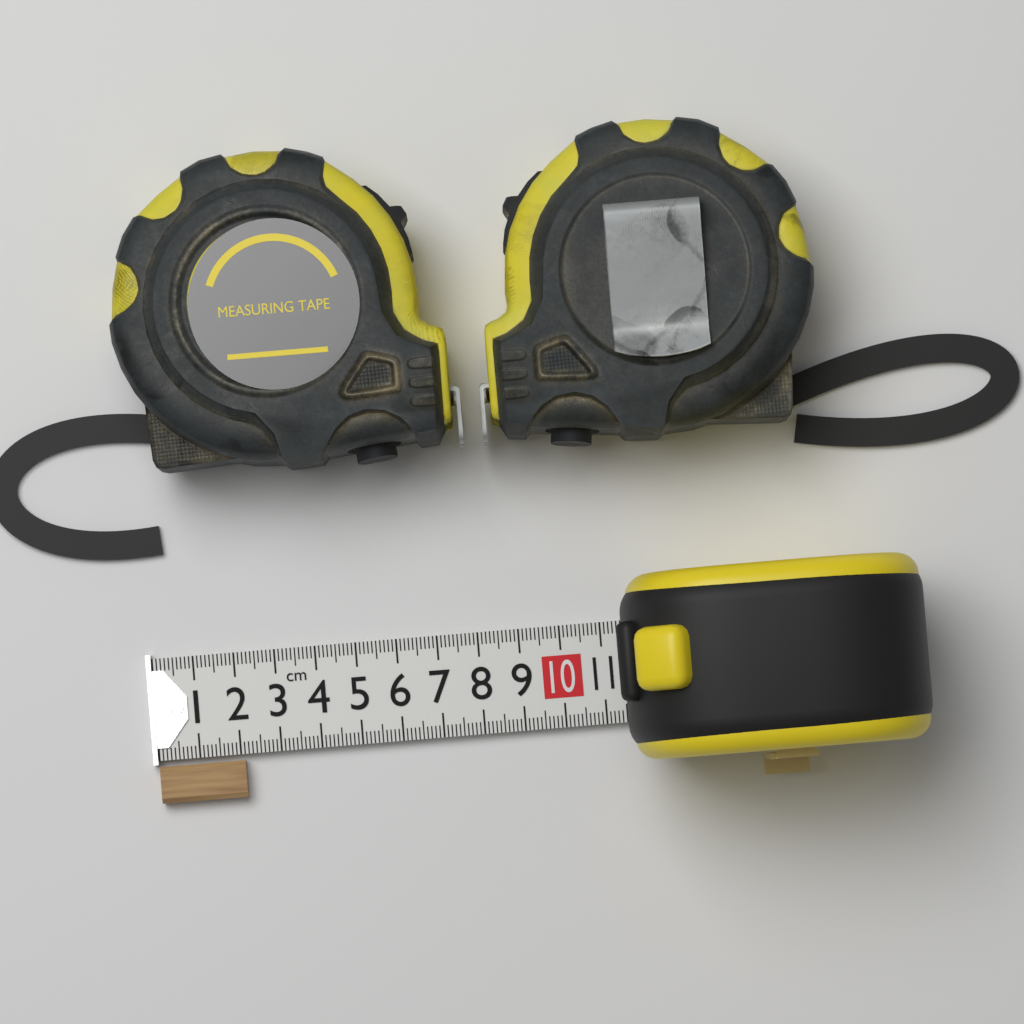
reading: 2.1 cm
